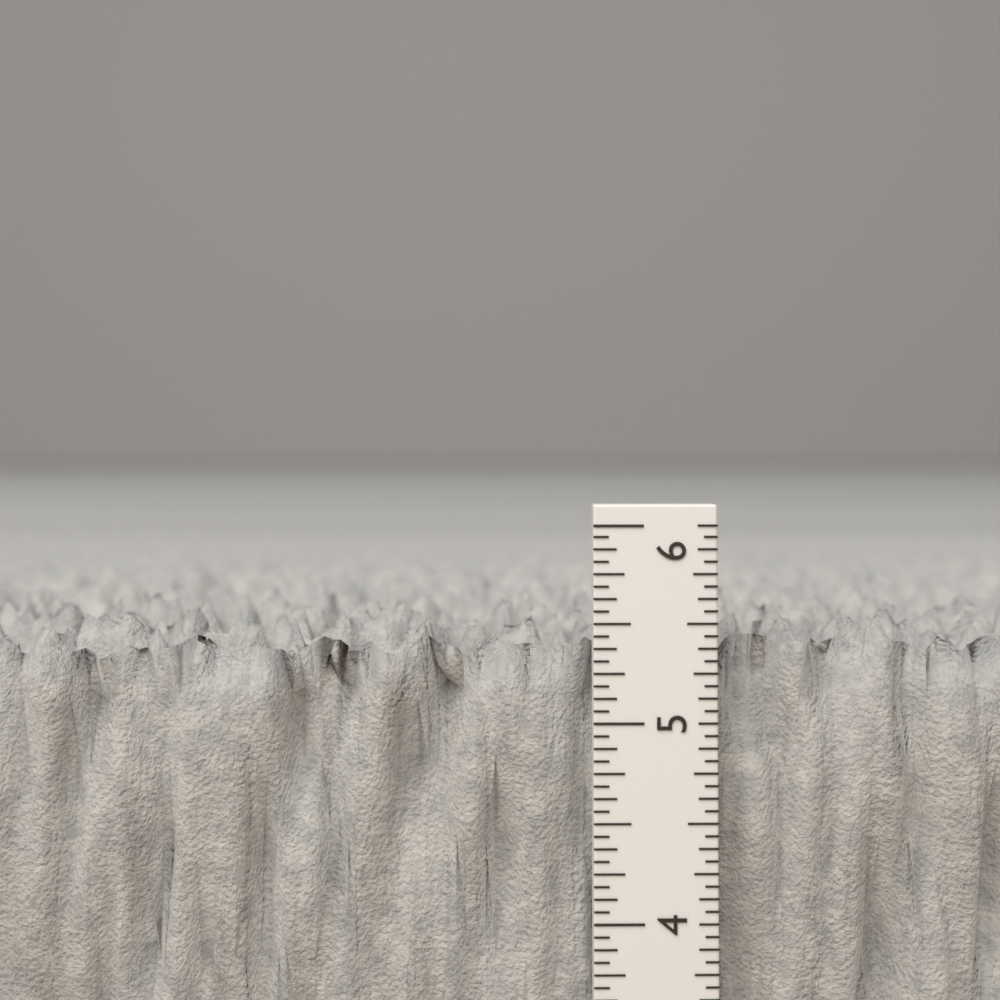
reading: 5.5000 in
